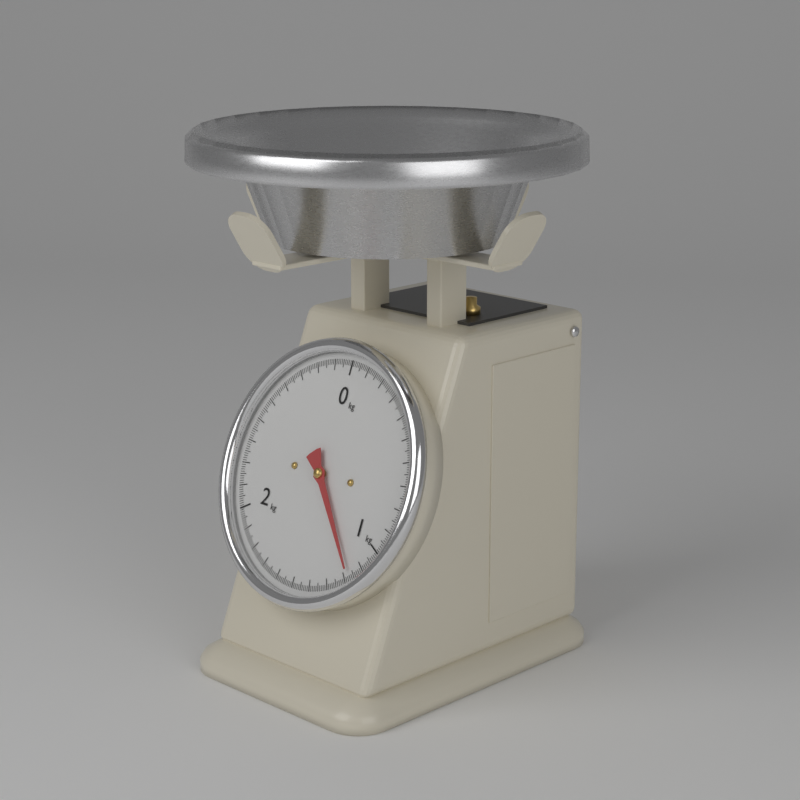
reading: 1.17 kg
